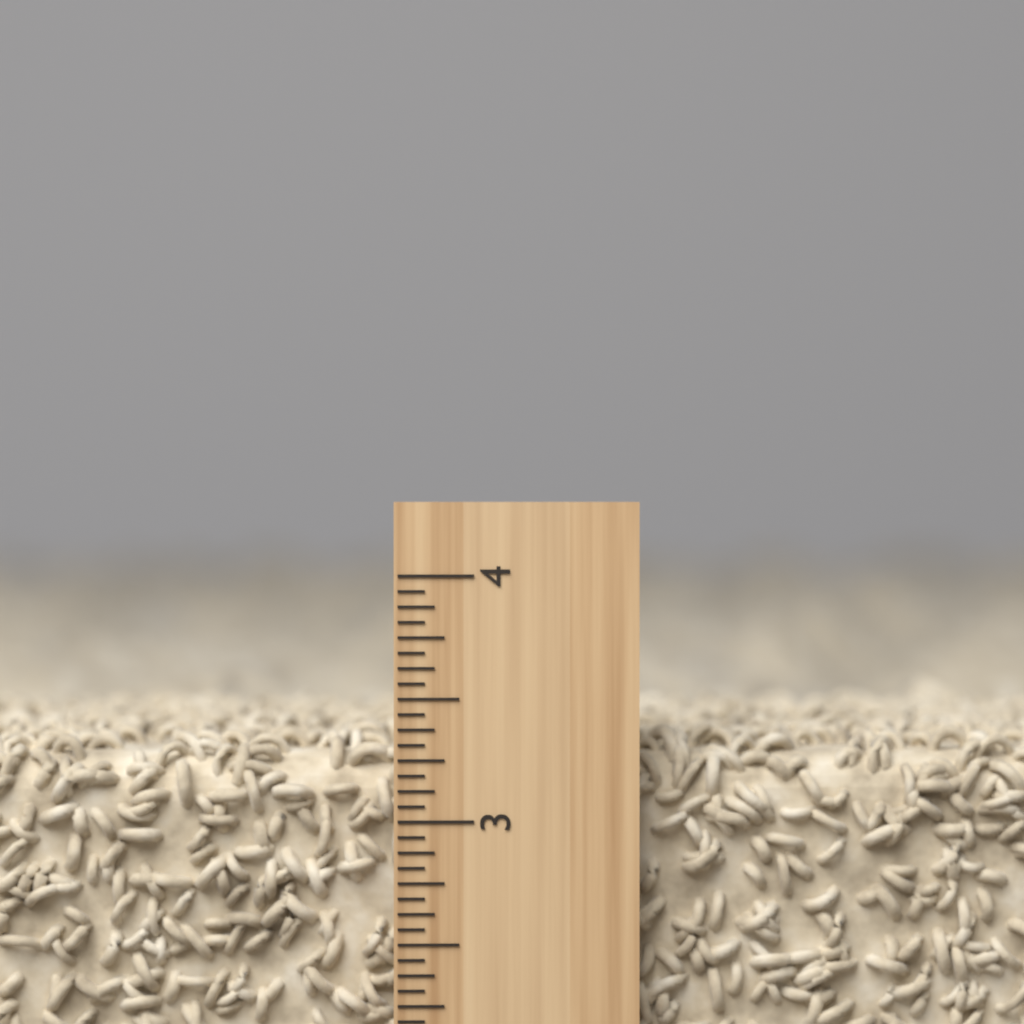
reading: 3.3750 inch
